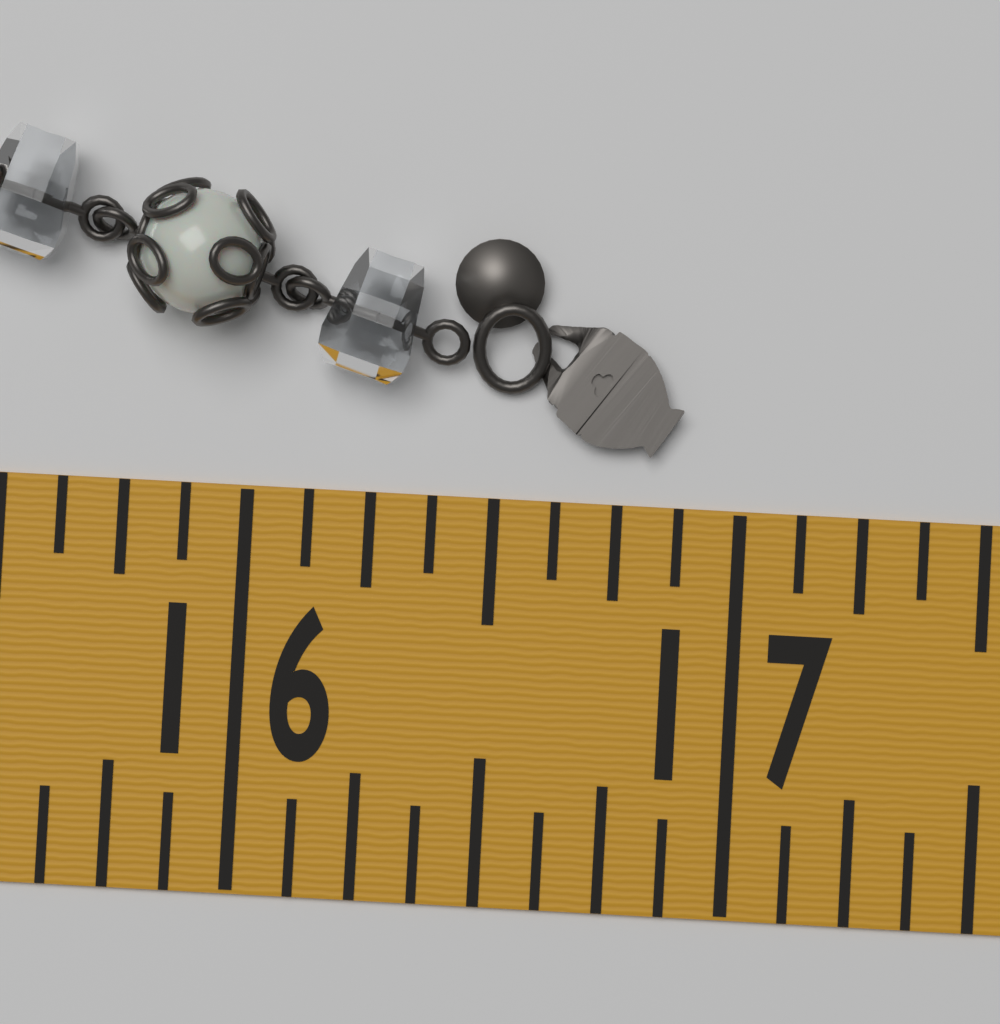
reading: 16.875 in
